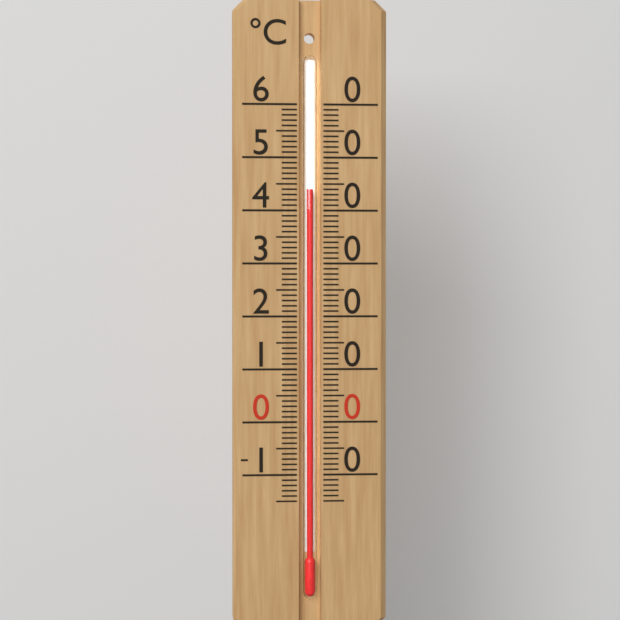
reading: 44 °C
